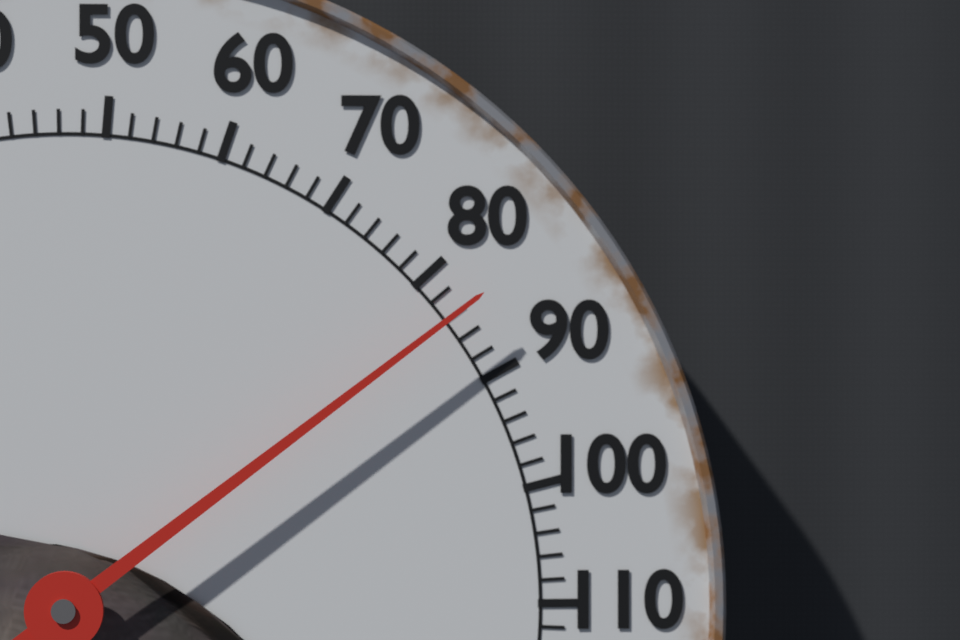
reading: 84 °F
